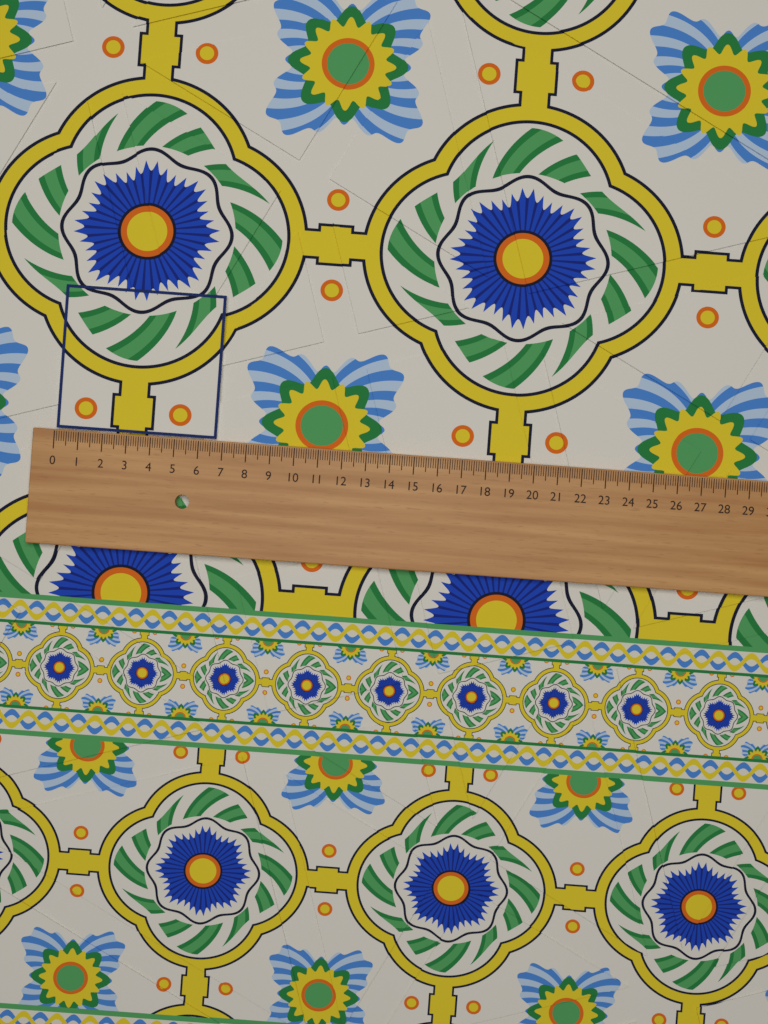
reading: 6.7 (no unit)
